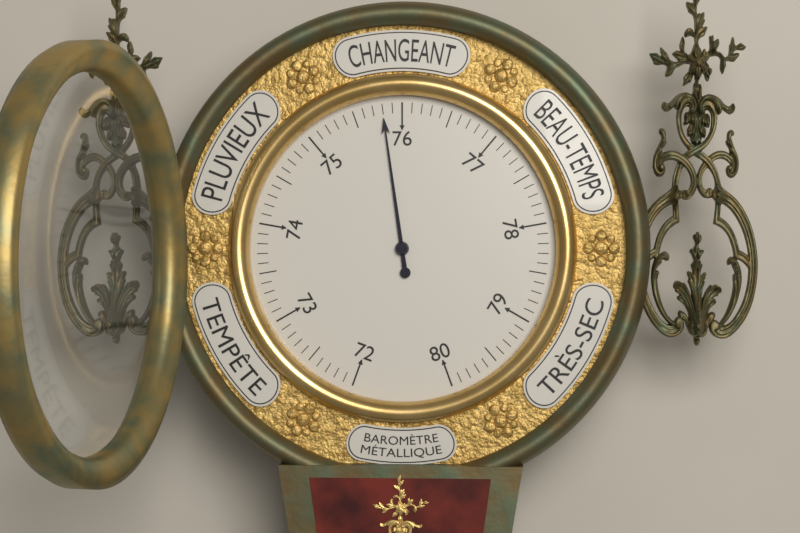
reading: 75.8 (no unit)
